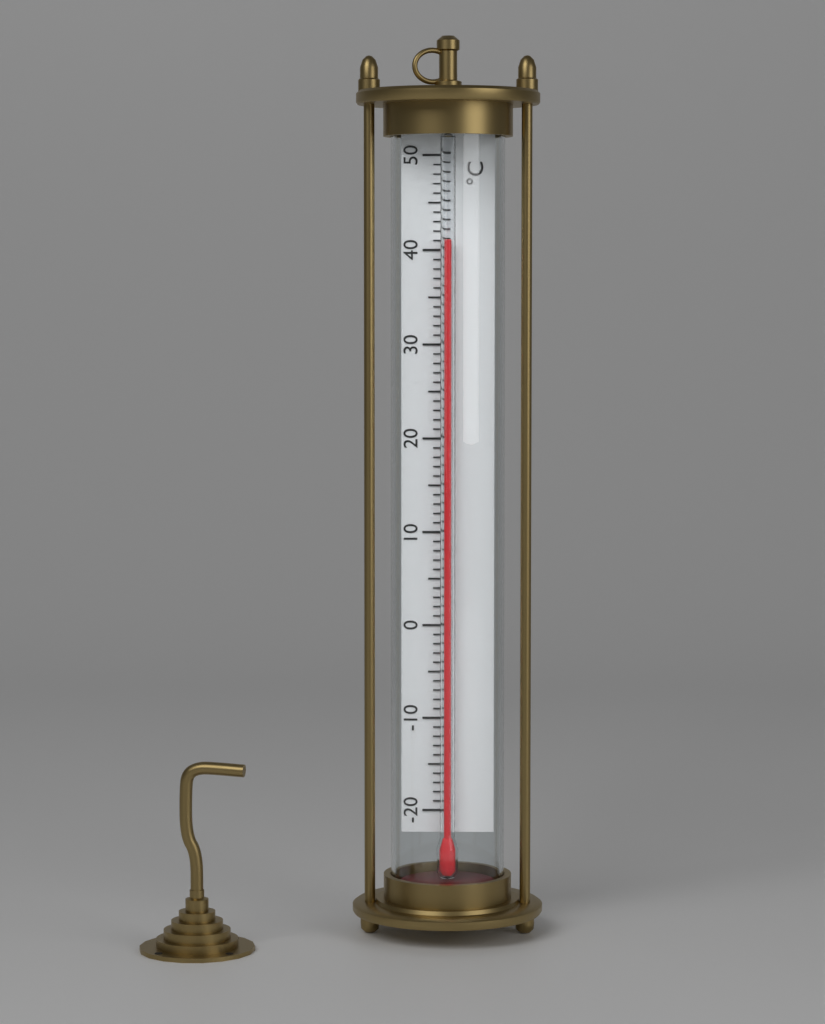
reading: 41 °C
